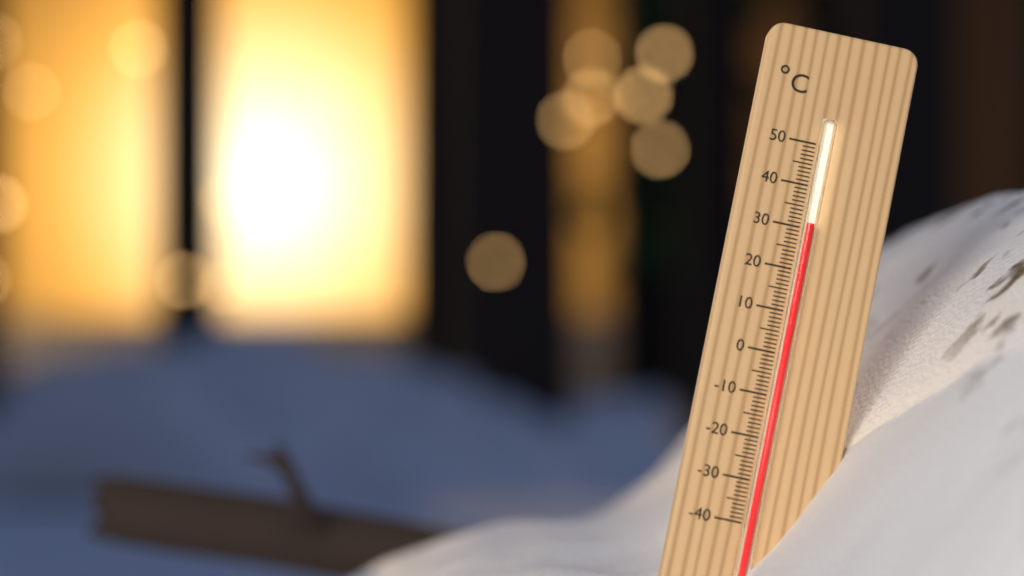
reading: 31 °C
